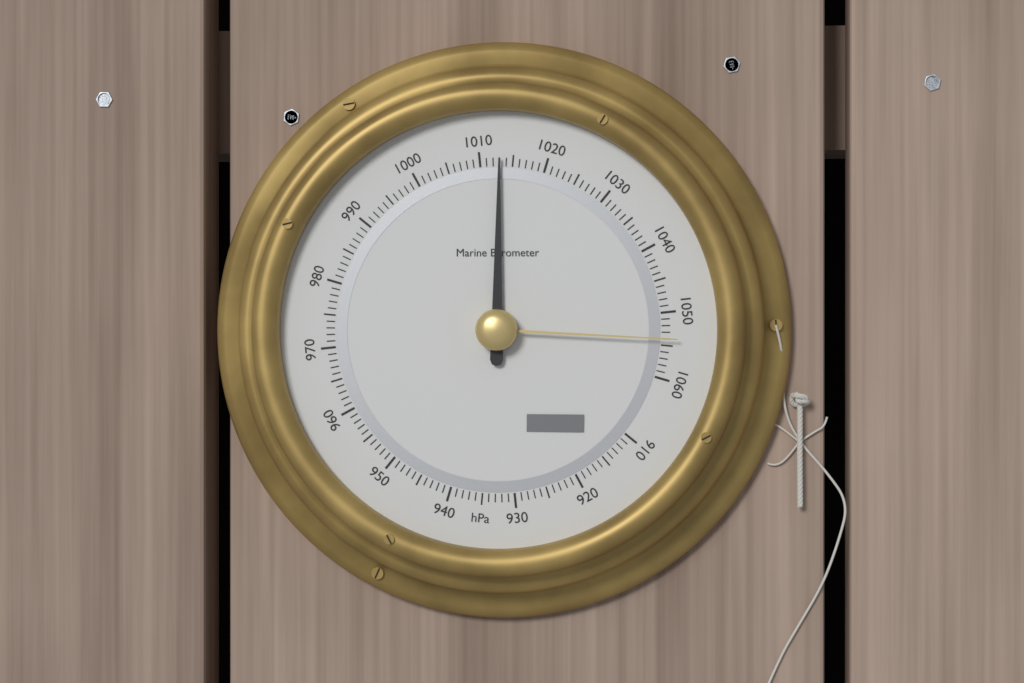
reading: 1013 hPa
